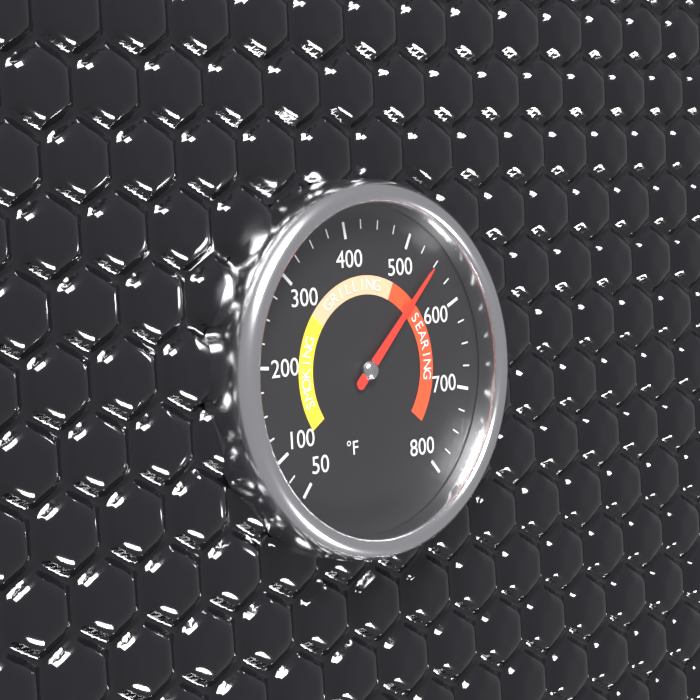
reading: 550 °F
